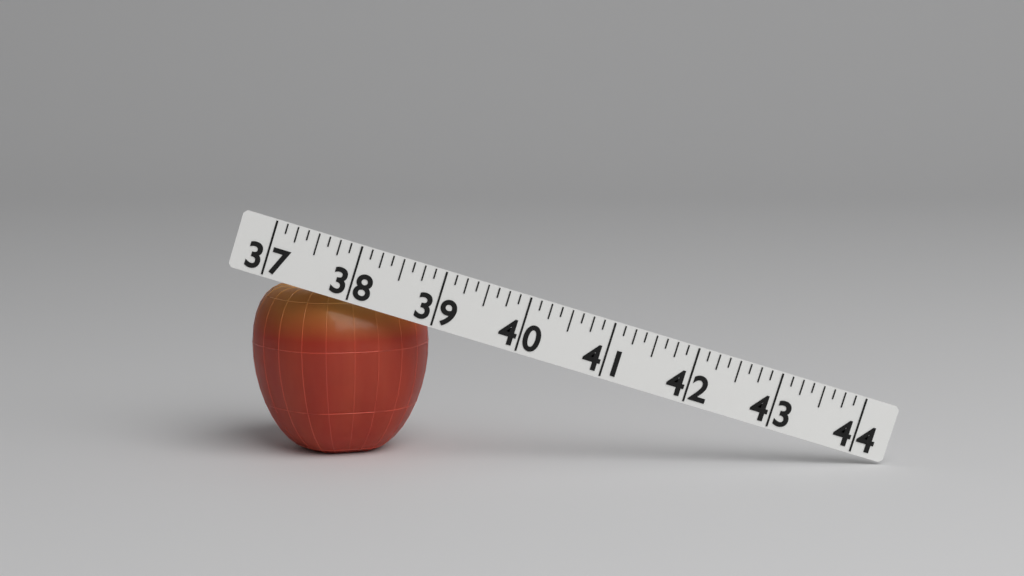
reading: 39.125 (no unit)
